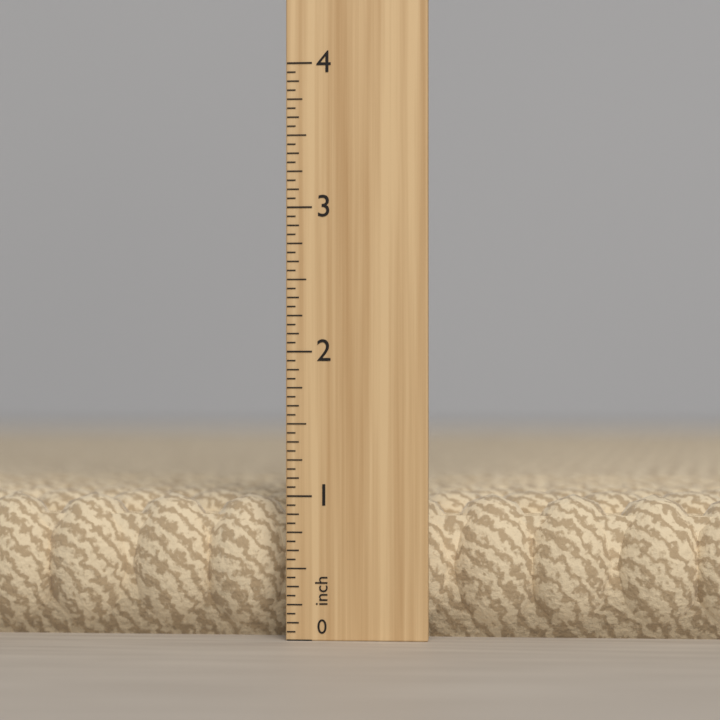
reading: 1.0000 in
